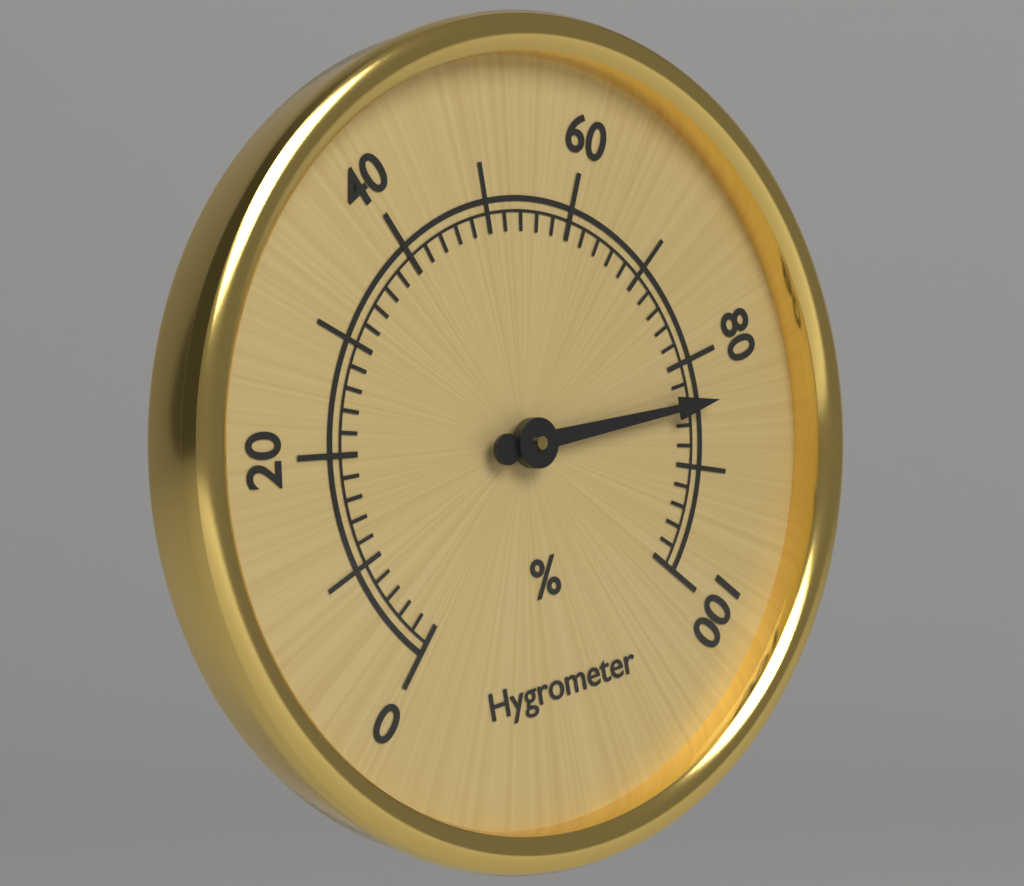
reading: 84 %
